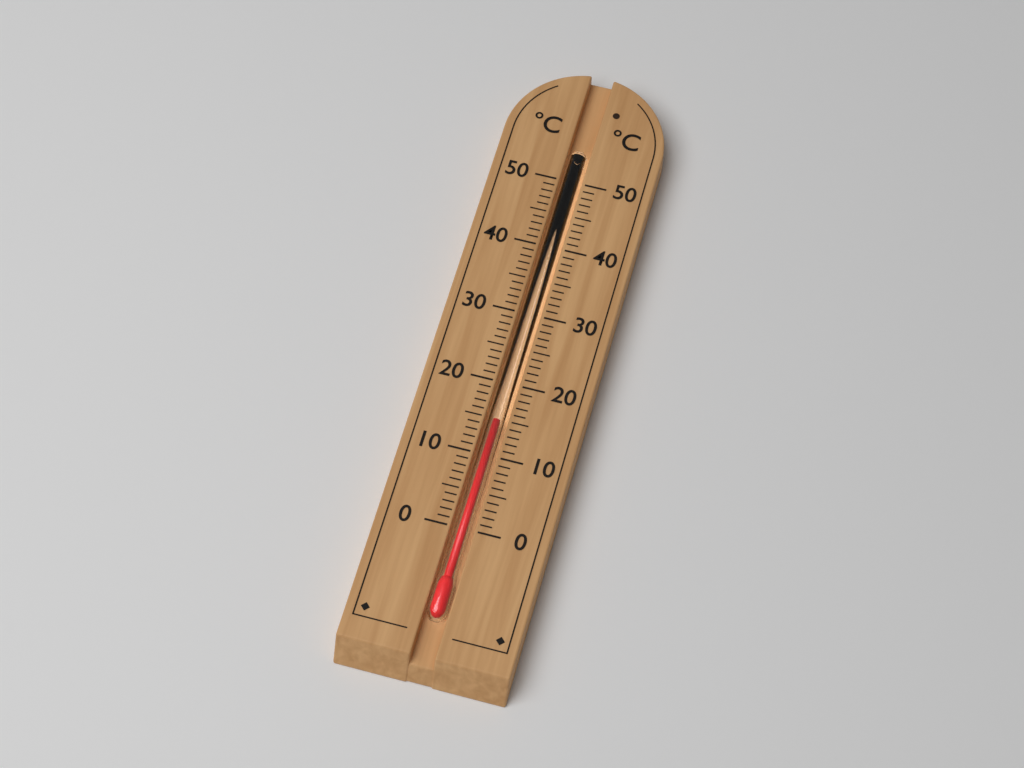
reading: 15 °C
